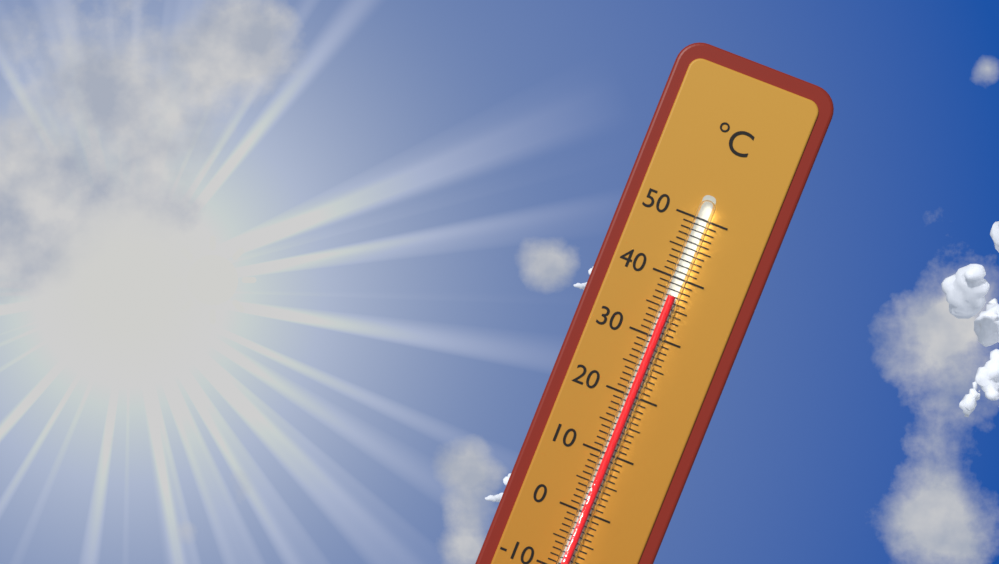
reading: 37 °C
